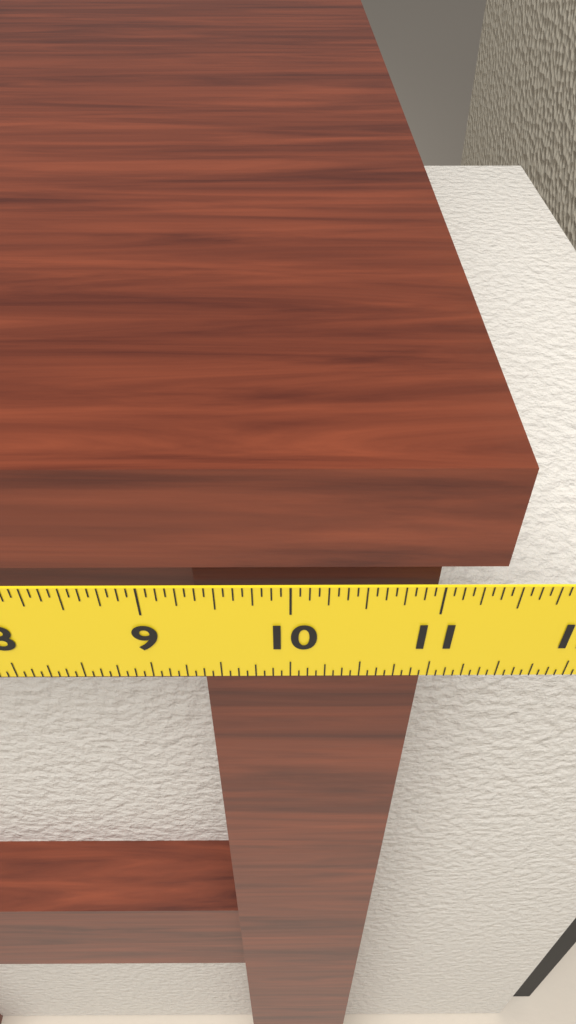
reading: 11.3750 in
